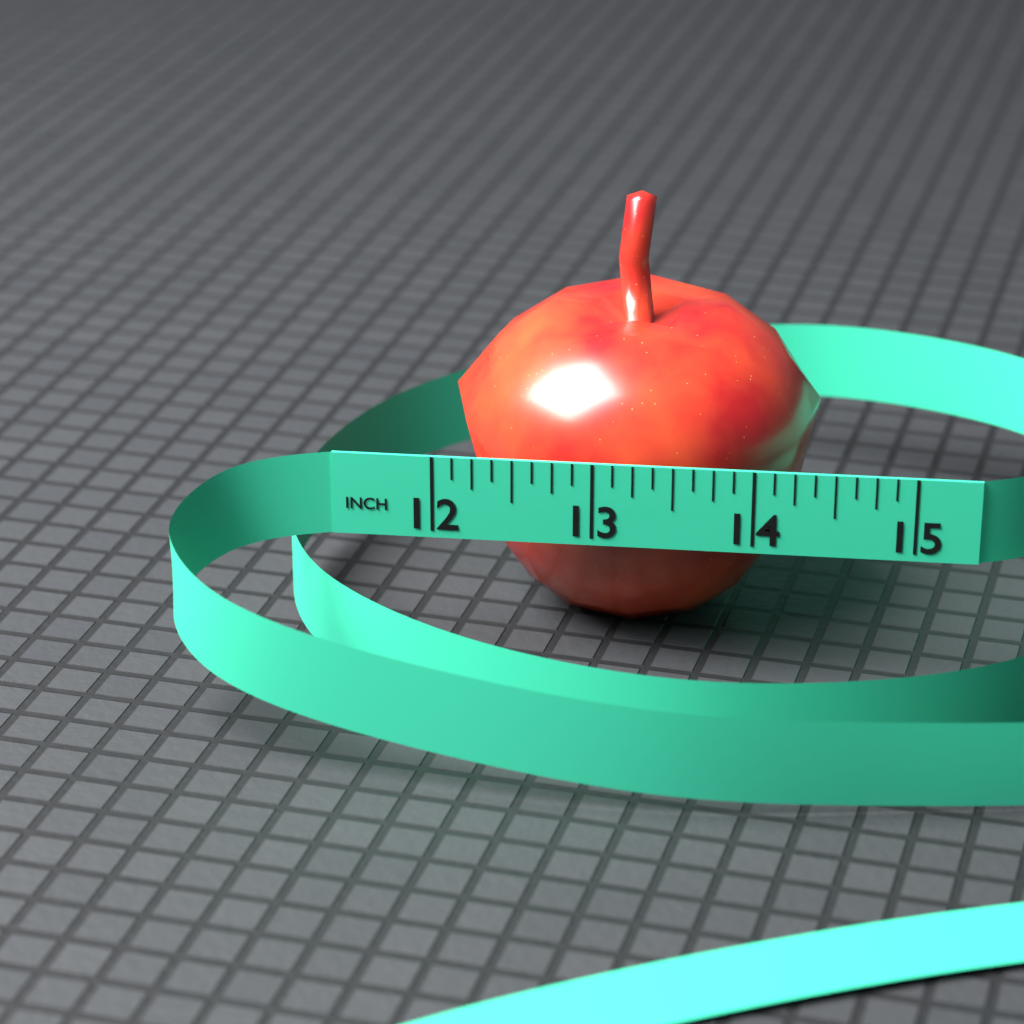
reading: 14.375 in
